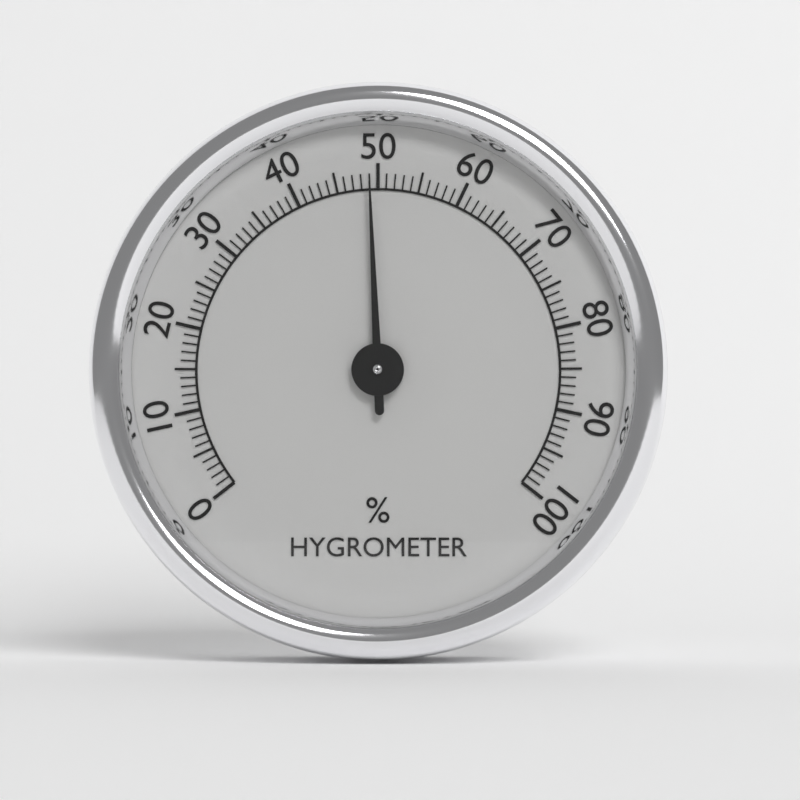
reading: 49 %
